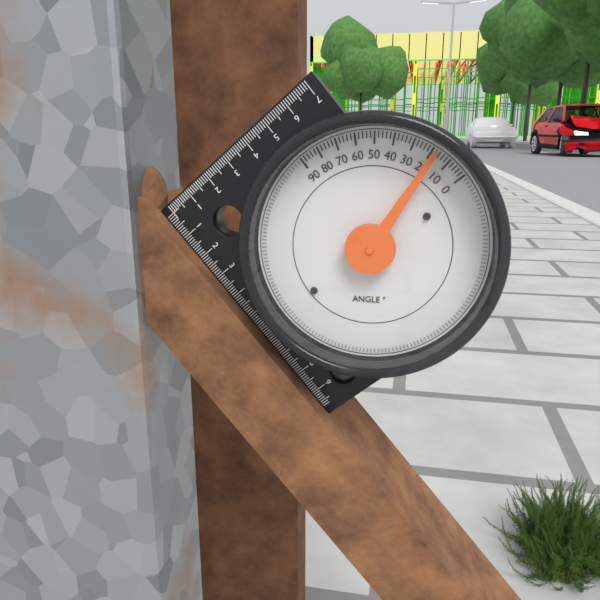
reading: 18 °
